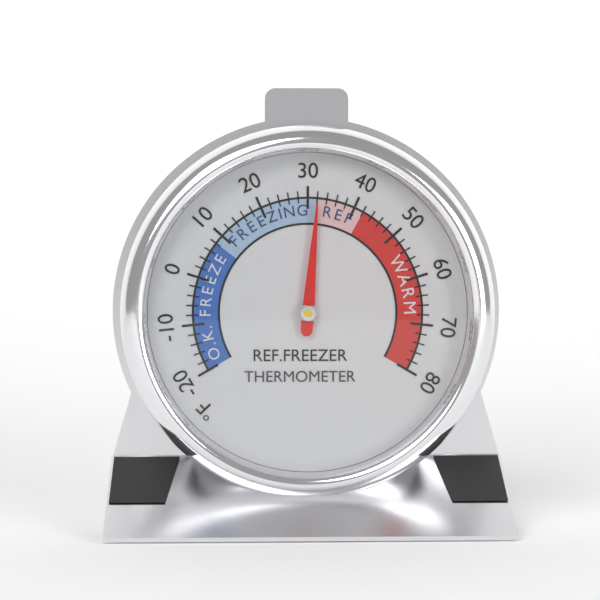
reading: 32 °F
